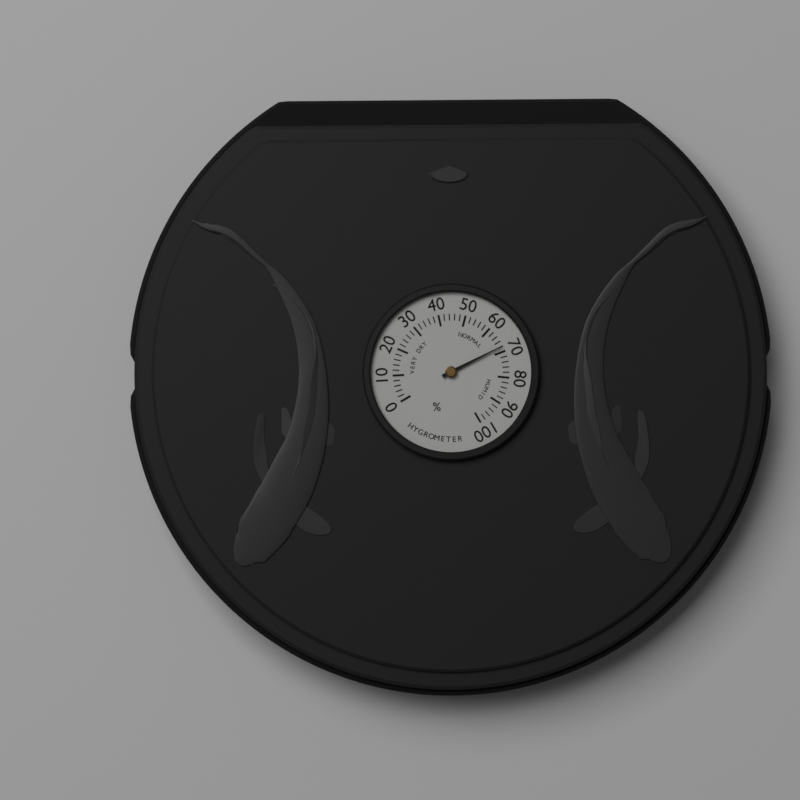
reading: 68 %
